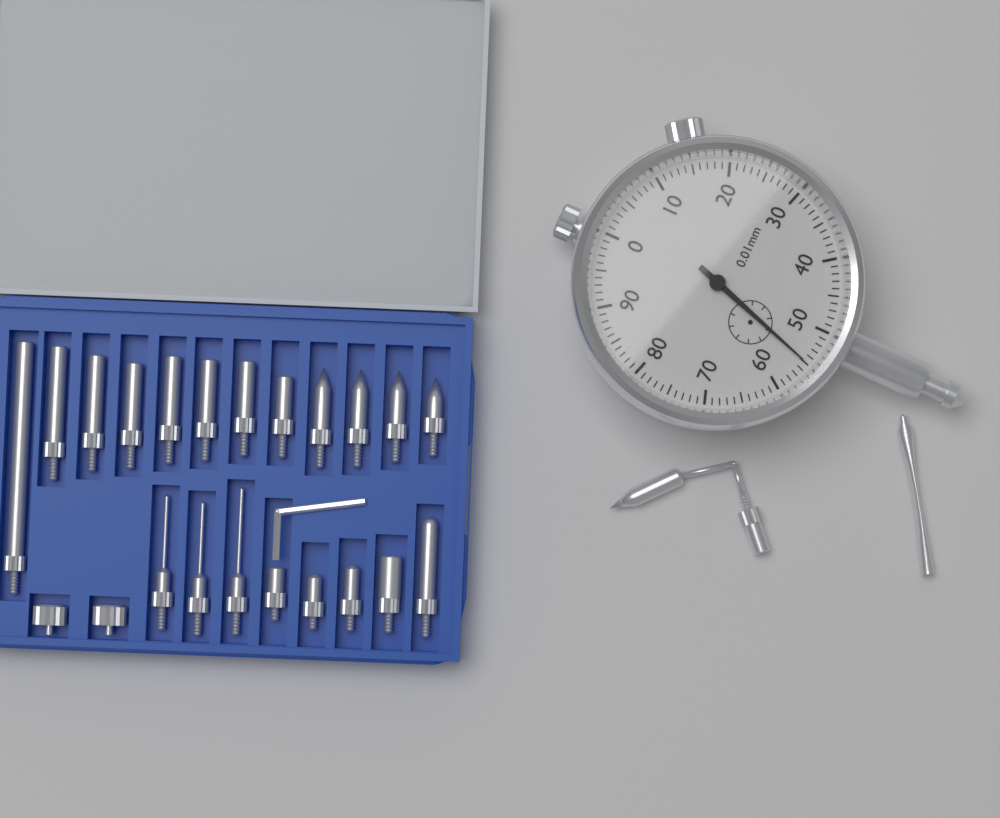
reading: 0.55 mm
